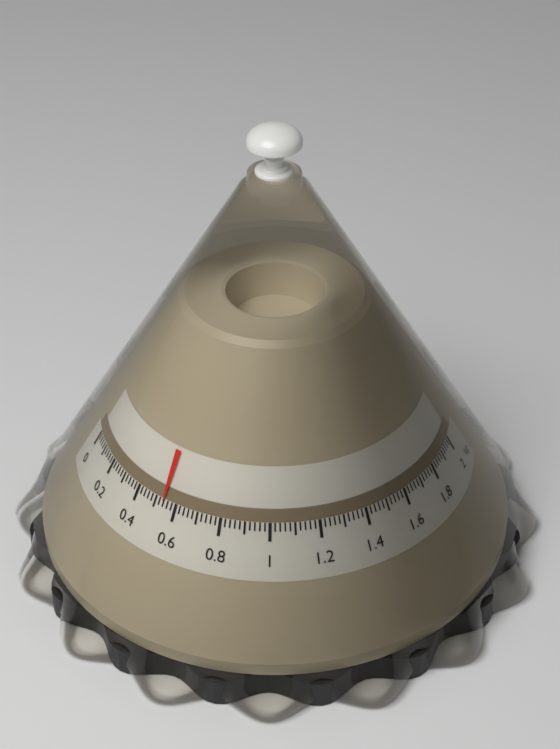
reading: 0.54 kg
